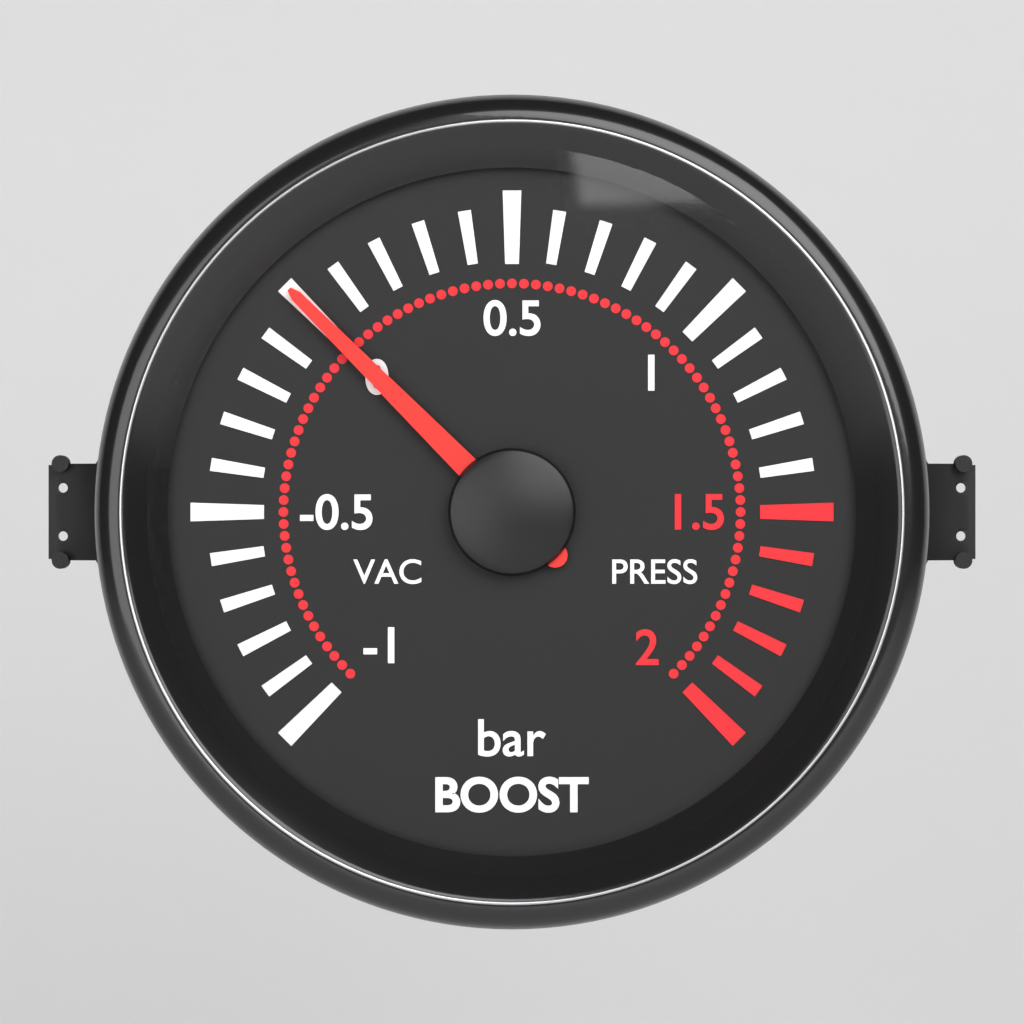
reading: 0.0 bar
